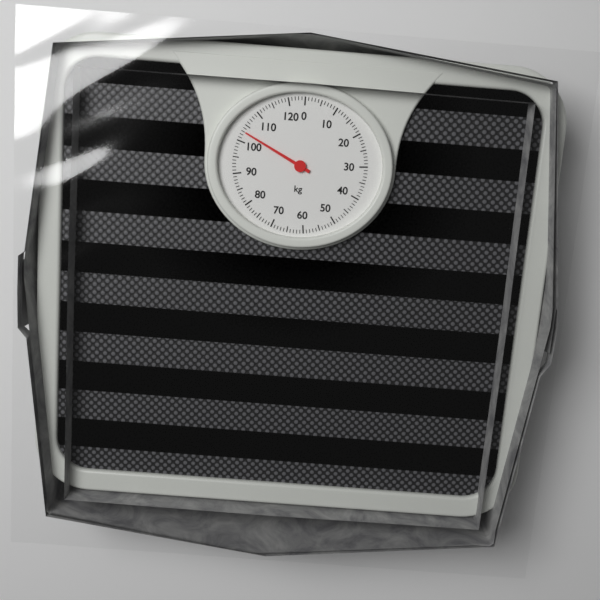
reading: 103 kg
